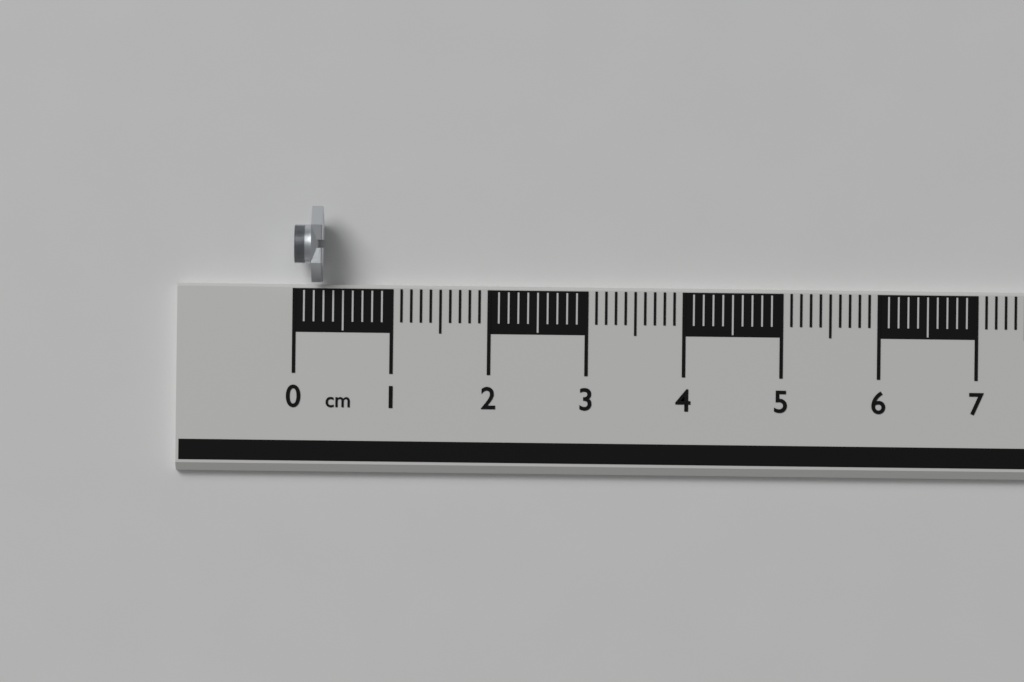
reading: 0.3 cm
